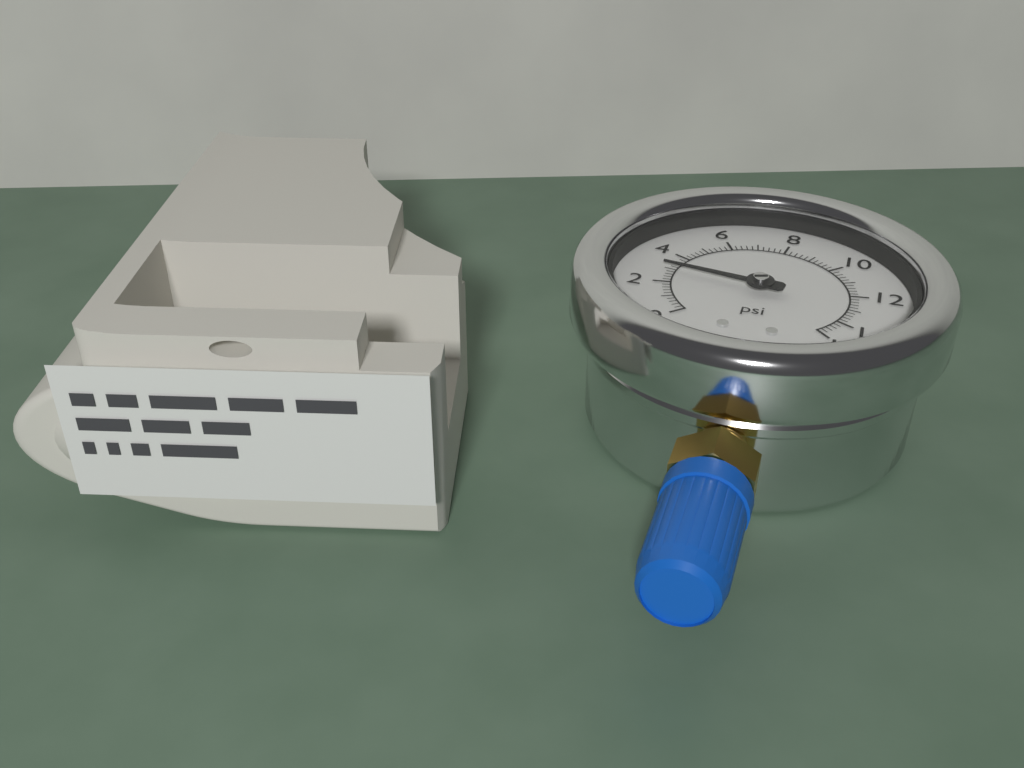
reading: 3.0 psi
